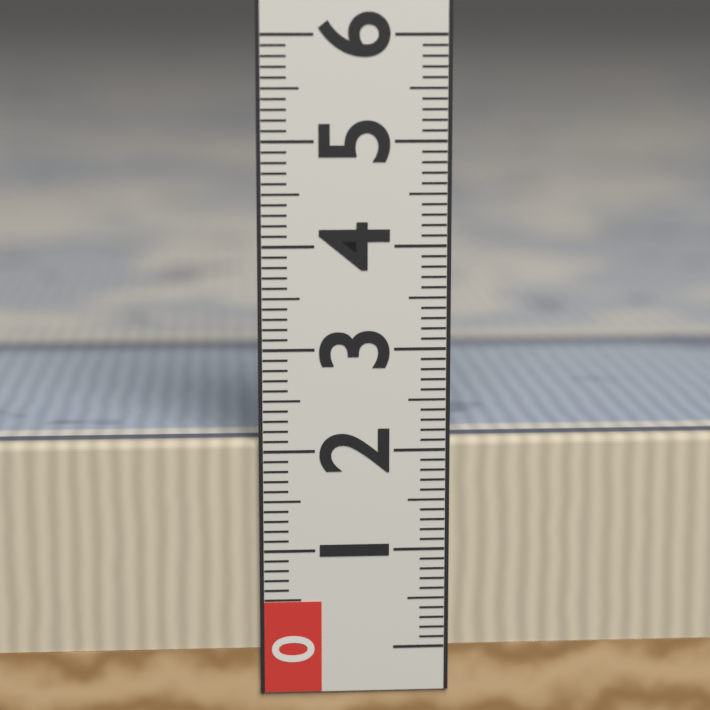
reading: 2.1 (no unit)
